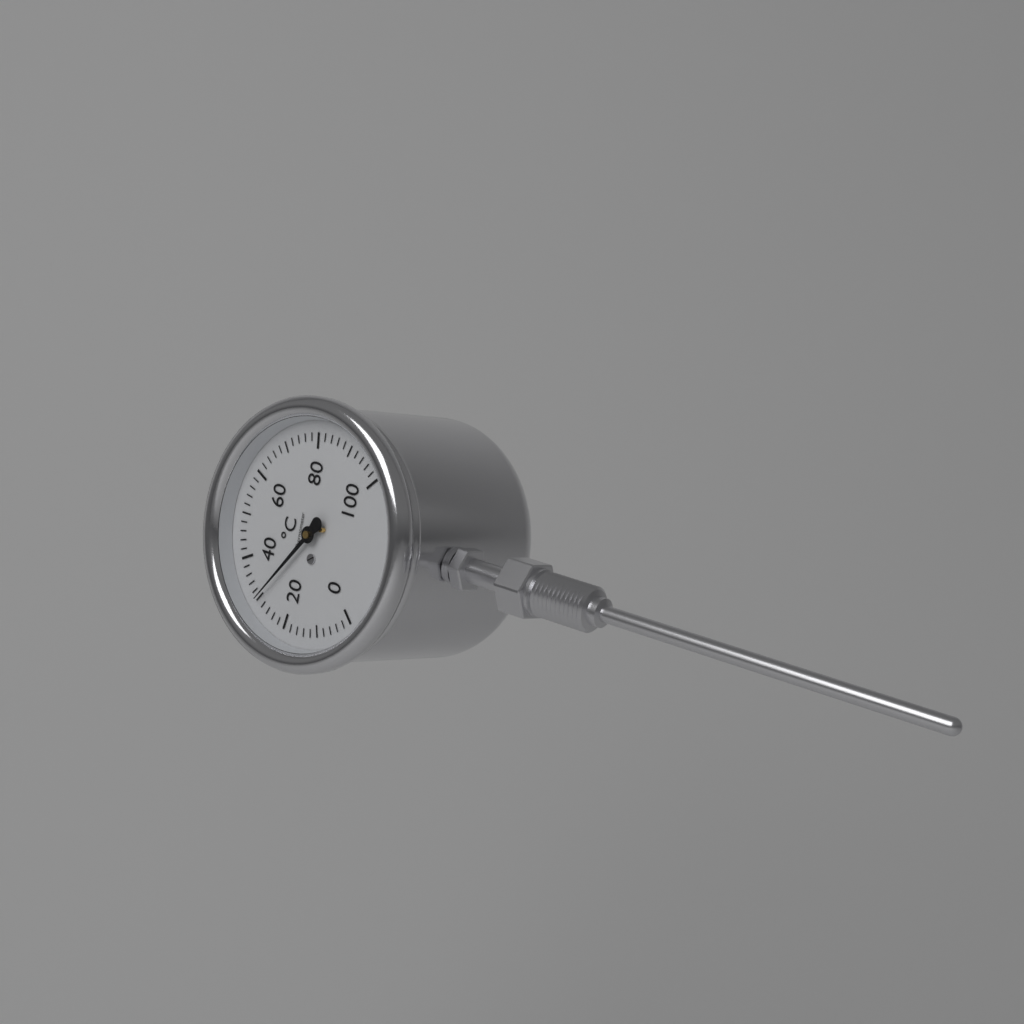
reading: 30 °C
